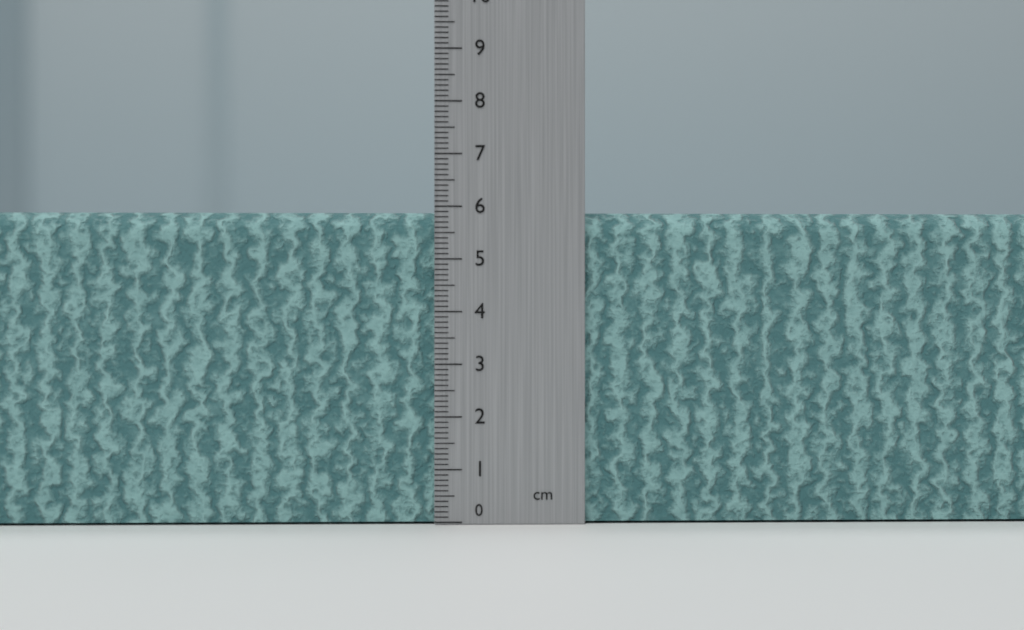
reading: 5.9 cm
